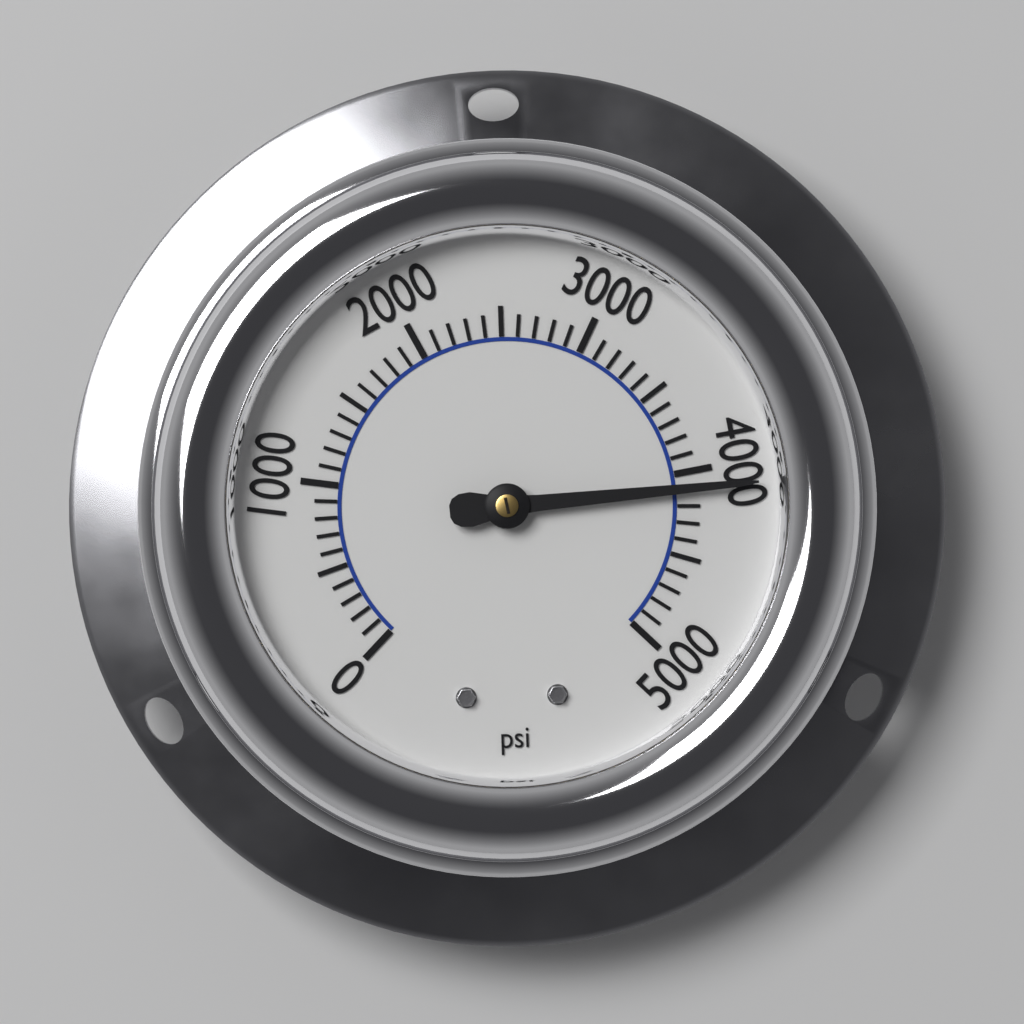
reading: 4100 psi
